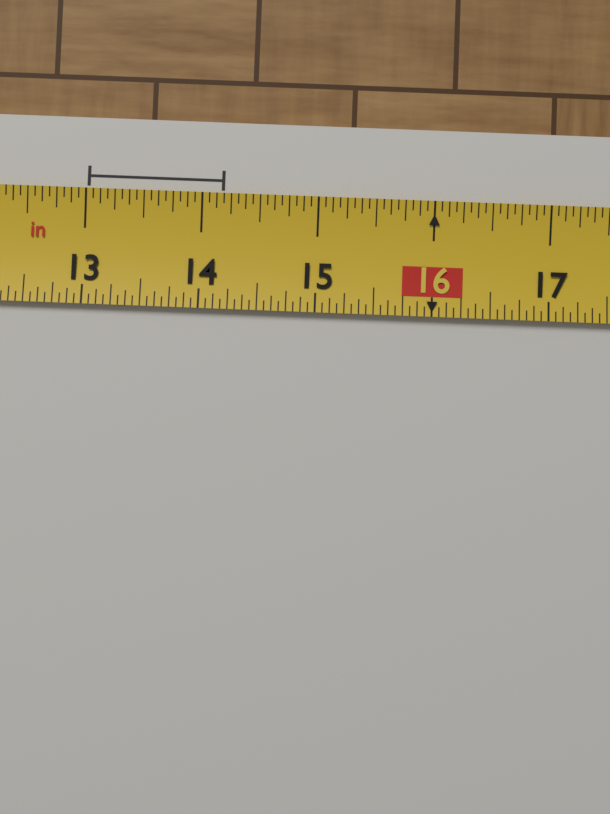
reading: 14.1875 in
